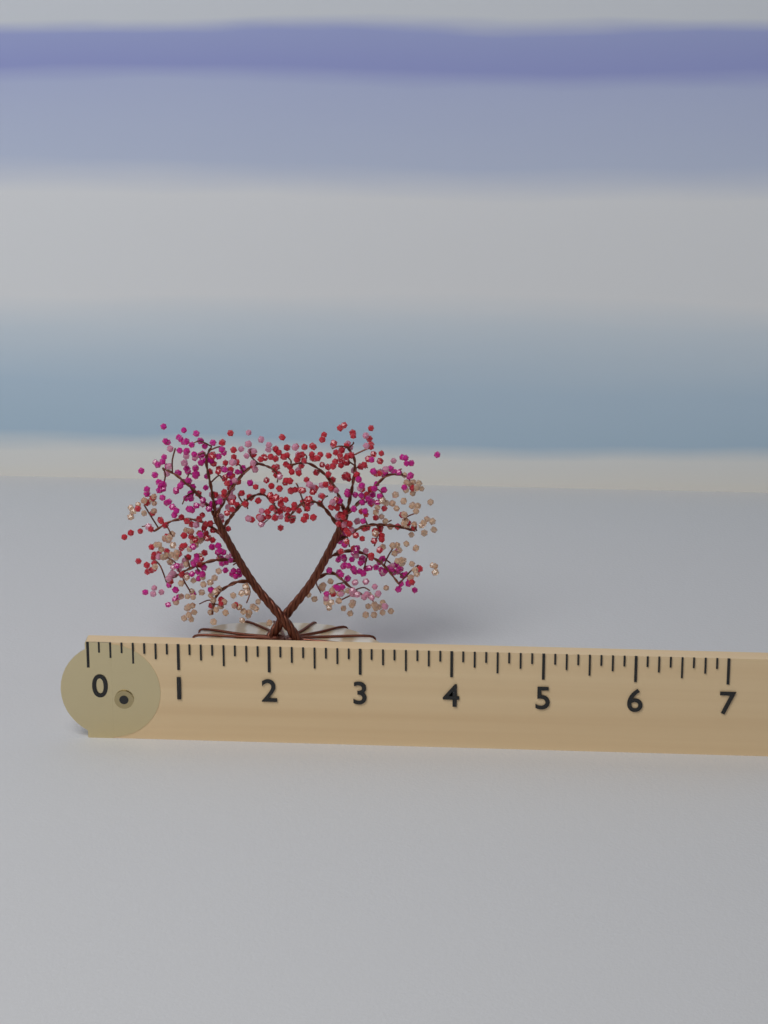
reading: 3.750 (no unit)
